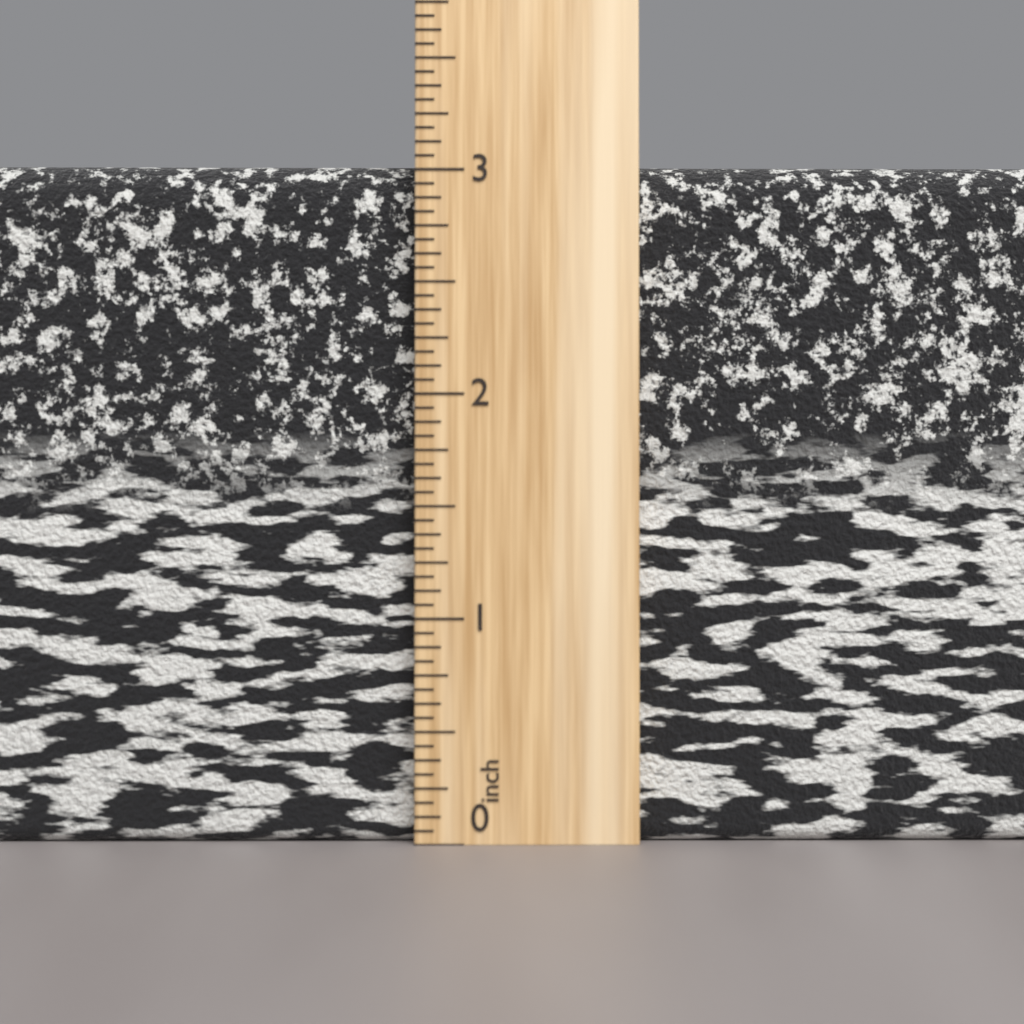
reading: 3.0625 inch
